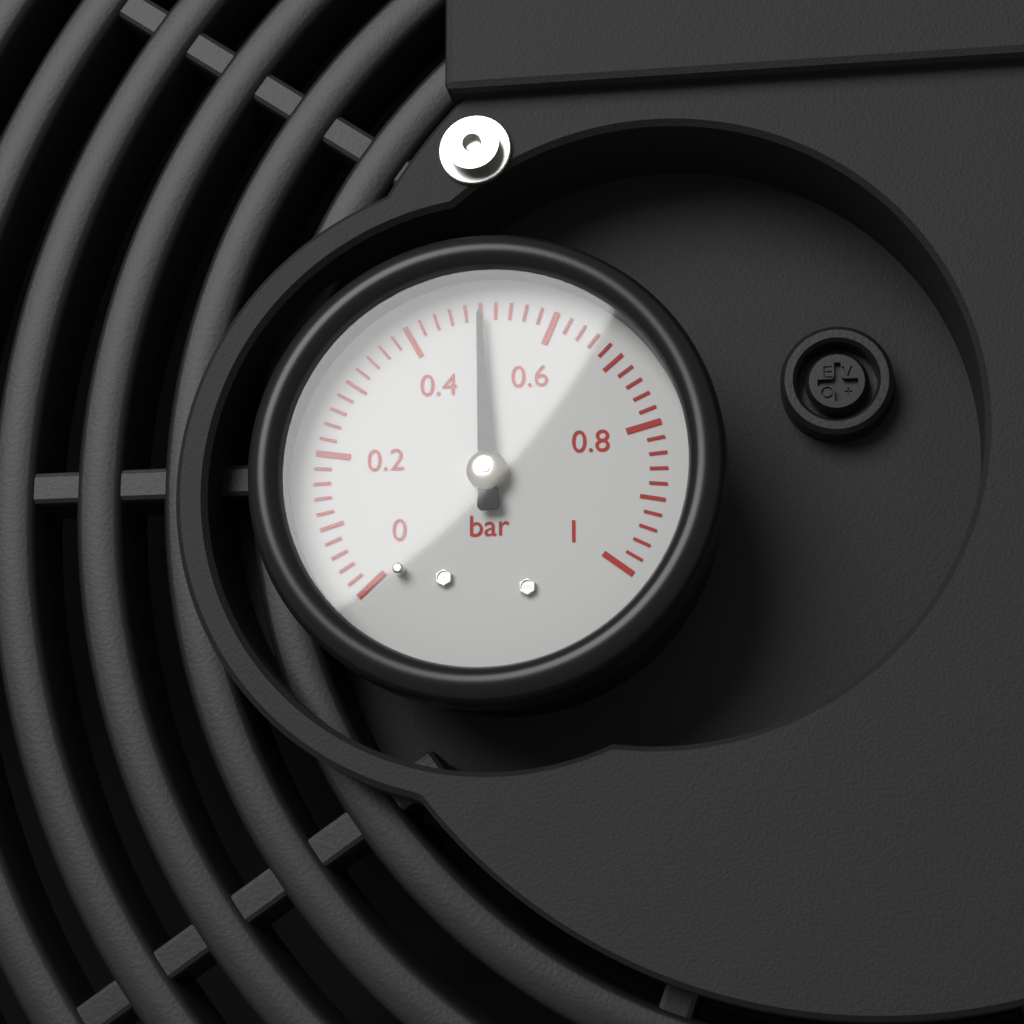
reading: 0.50 bar
